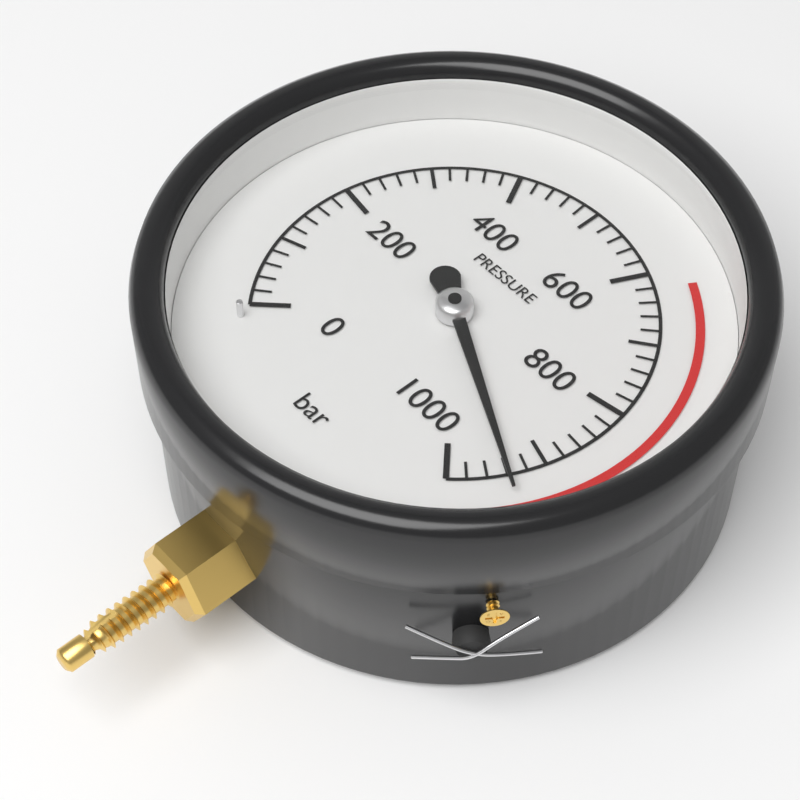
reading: 940 bar
